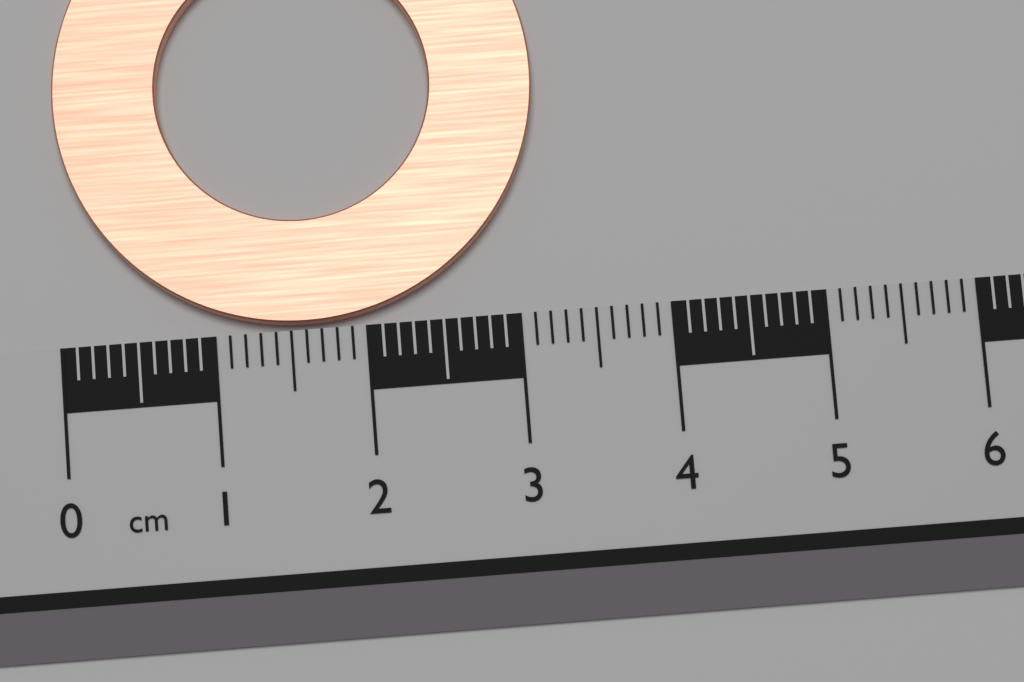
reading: 3.2 cm
